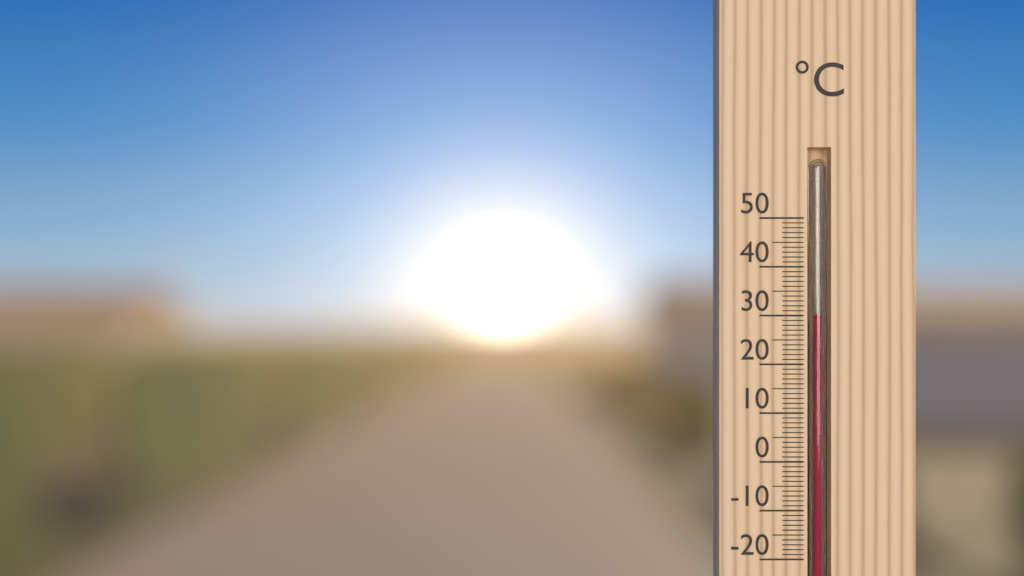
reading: 30 °C
